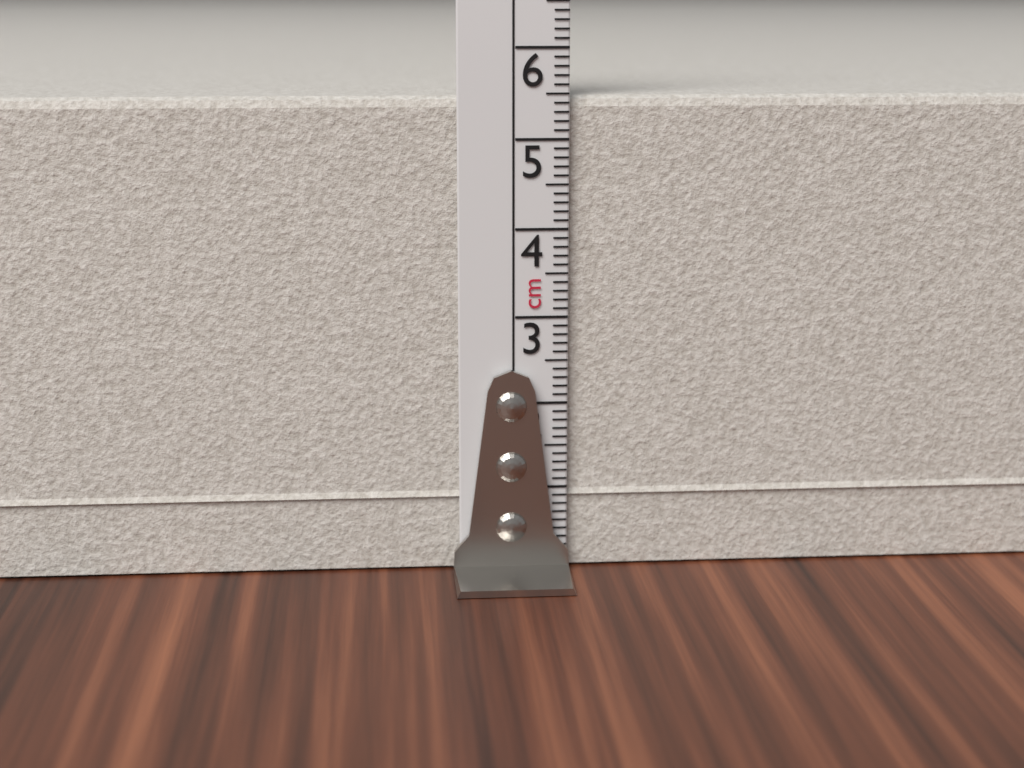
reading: 5.5 cm
